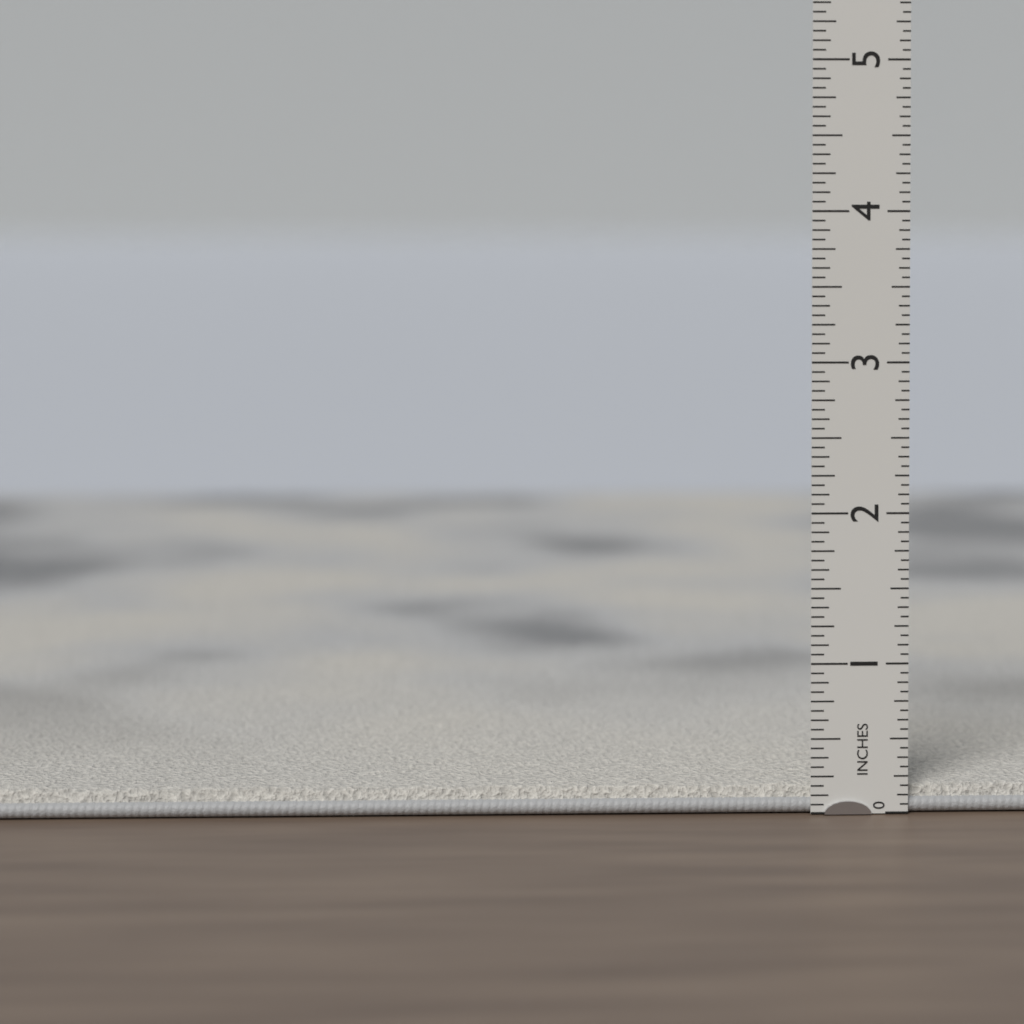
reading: 0.1875 in
